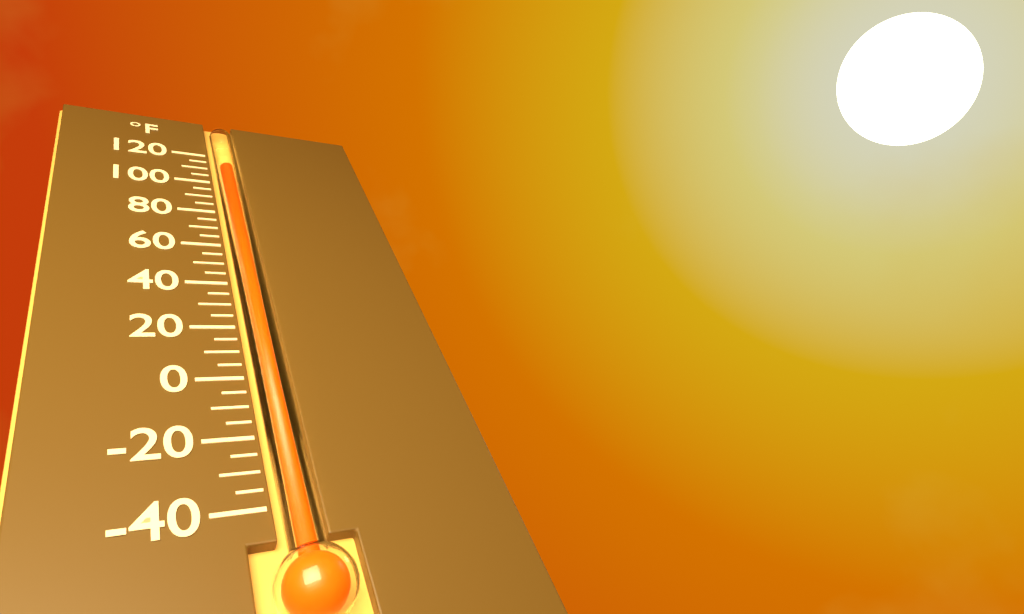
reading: 110 °F
